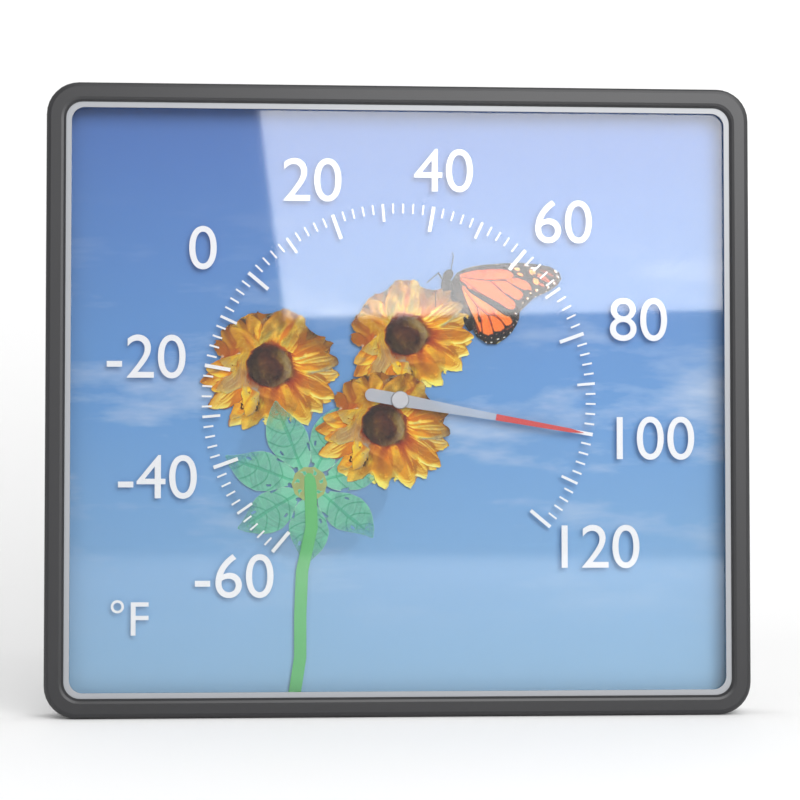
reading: 100 °F
